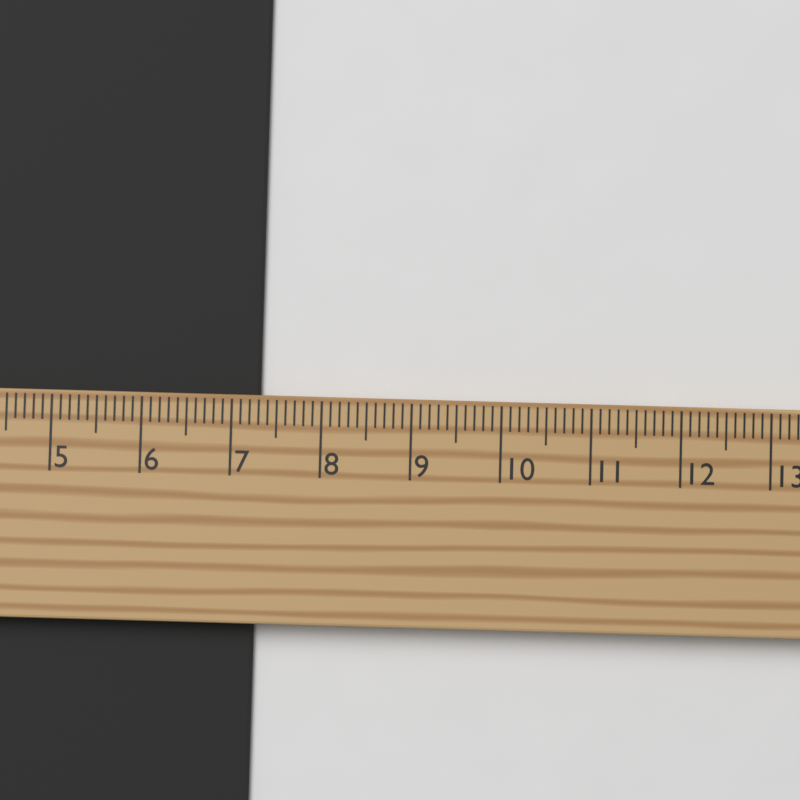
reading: 7.3 cm
